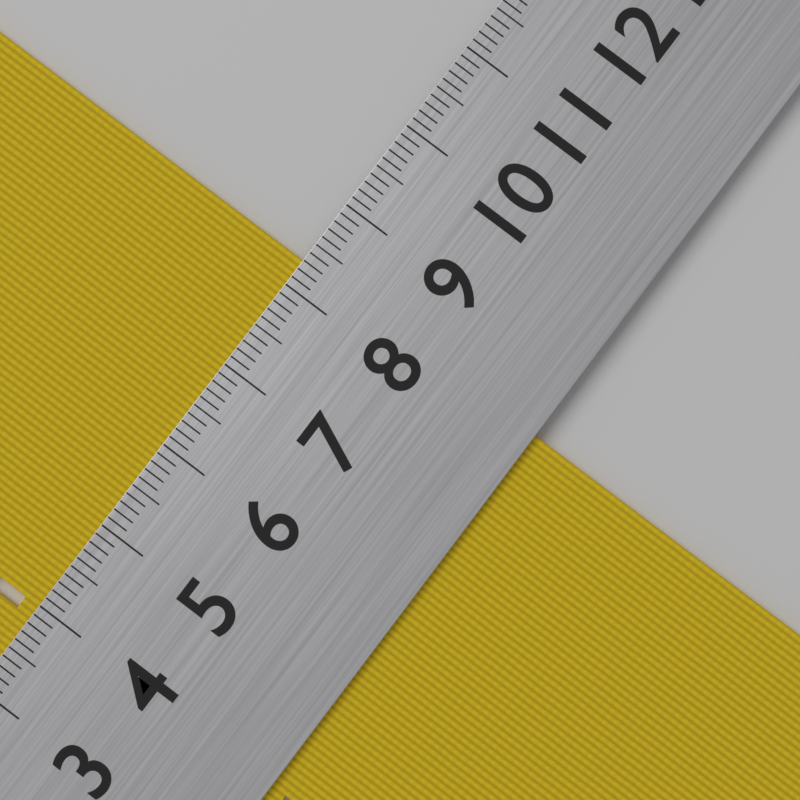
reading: 8.3 cm
